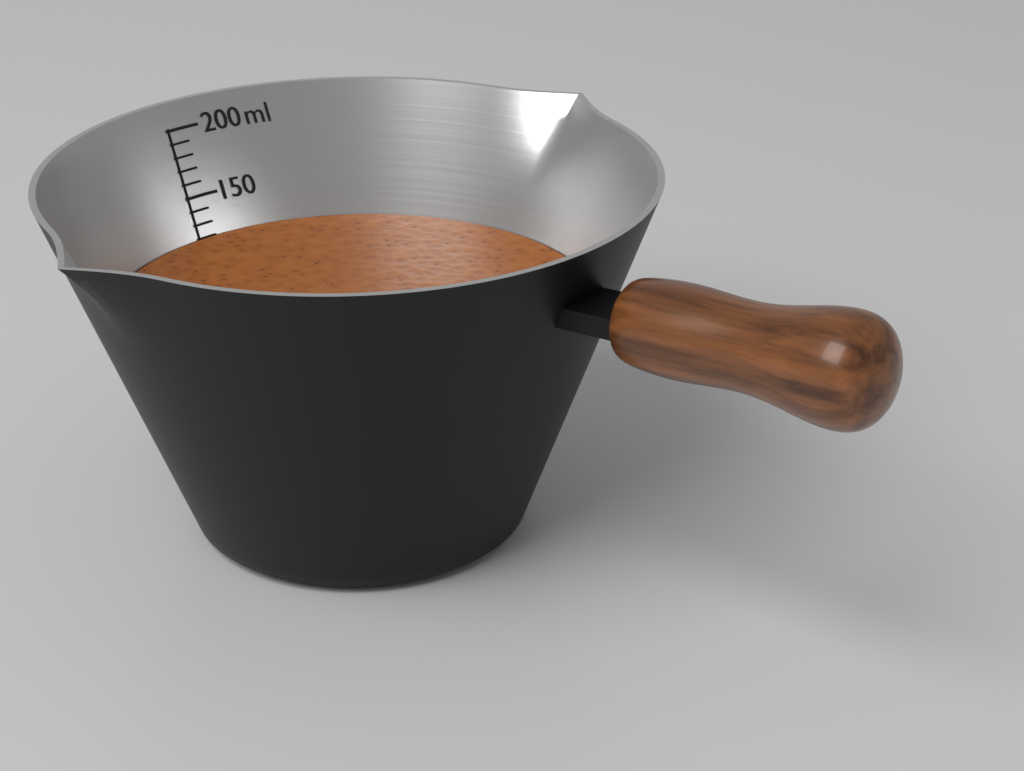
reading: 120 ml
